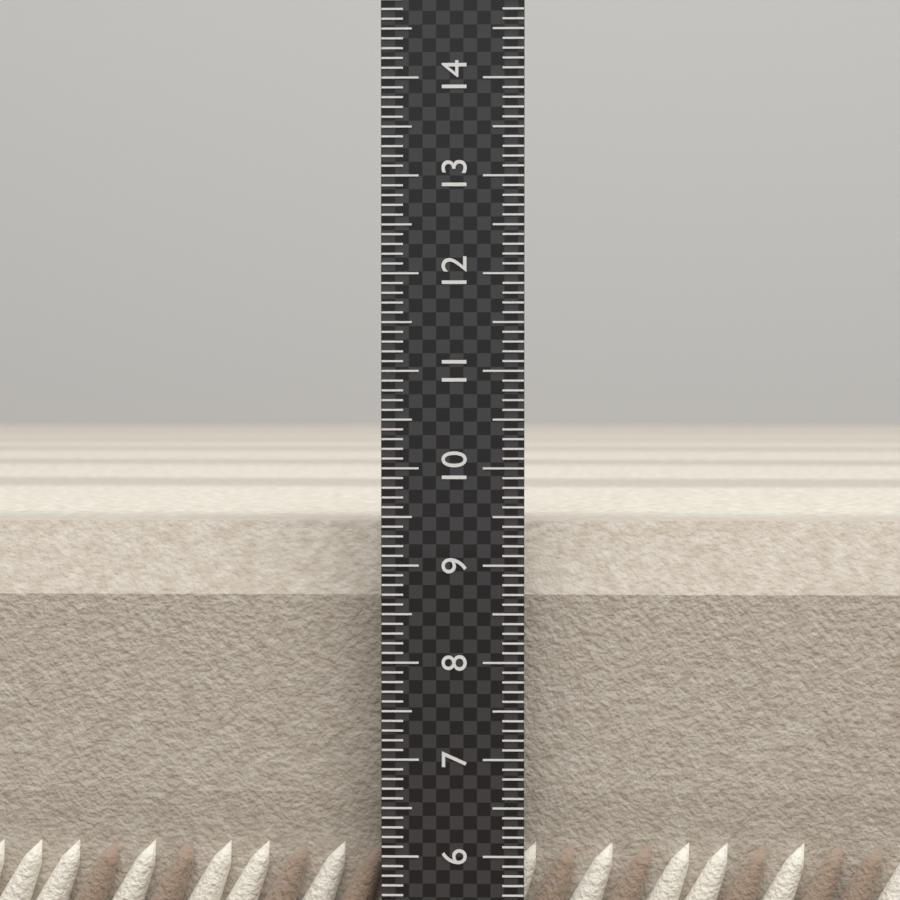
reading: 9.4 (no unit)
